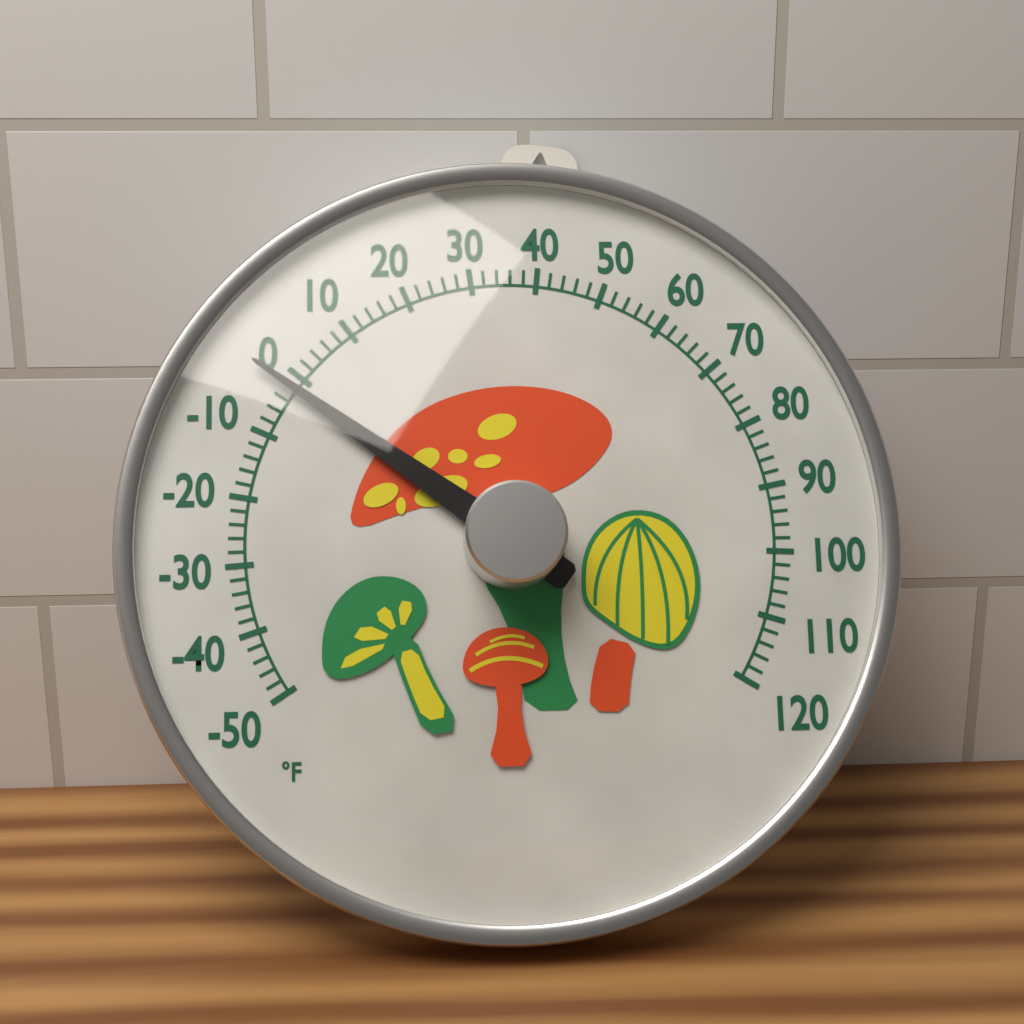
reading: -2 °F
